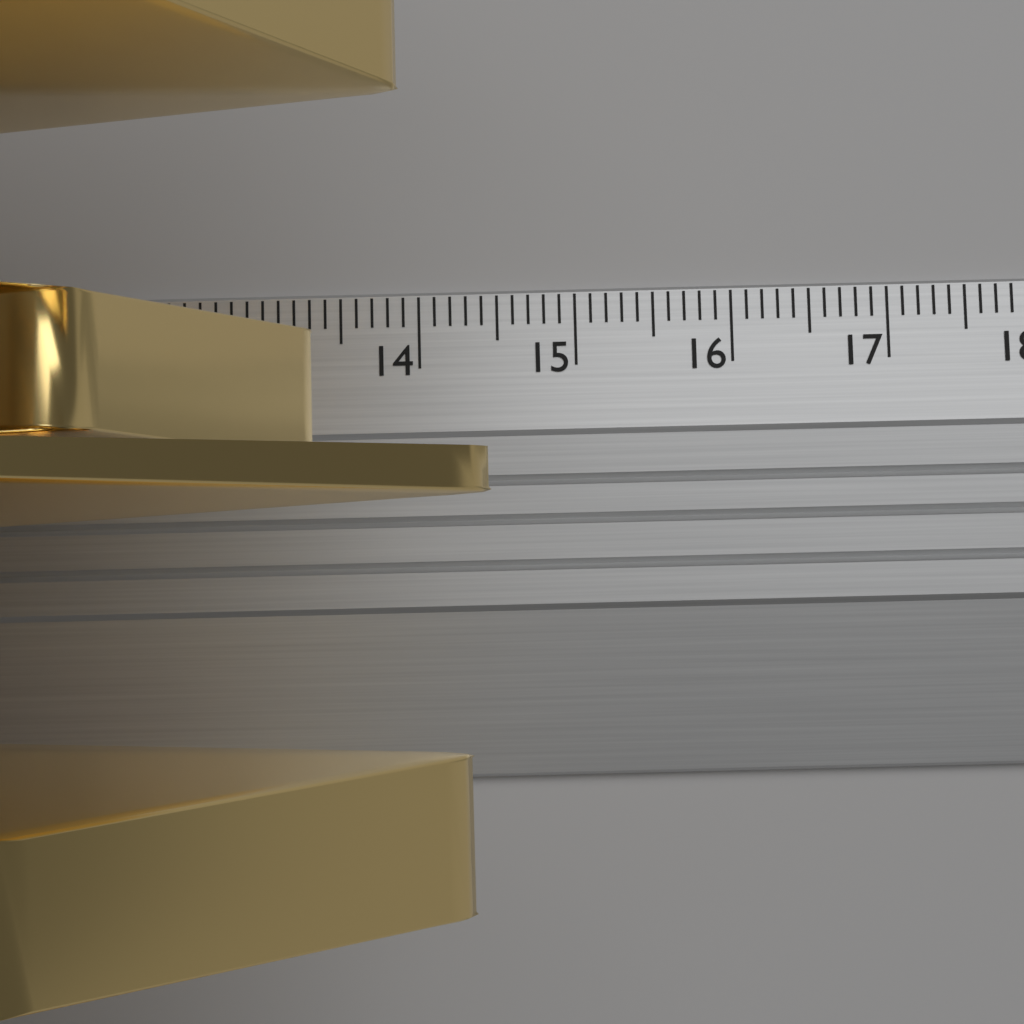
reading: 14.5 cm
